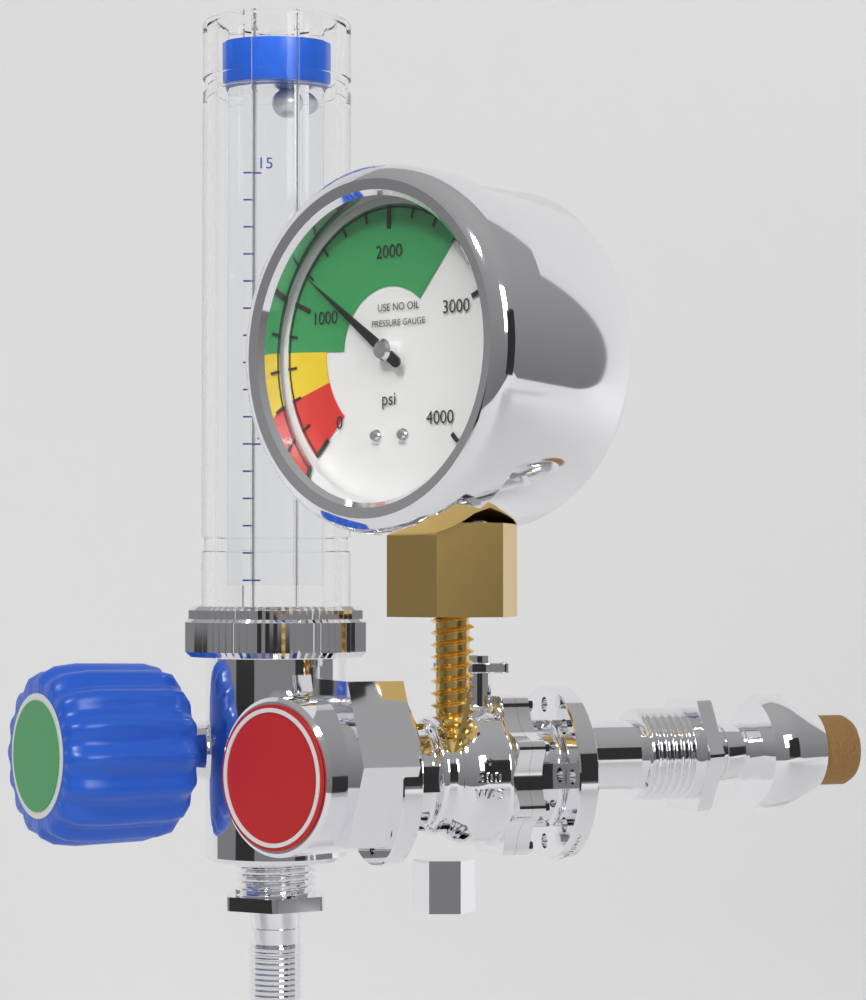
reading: 1200 psi
